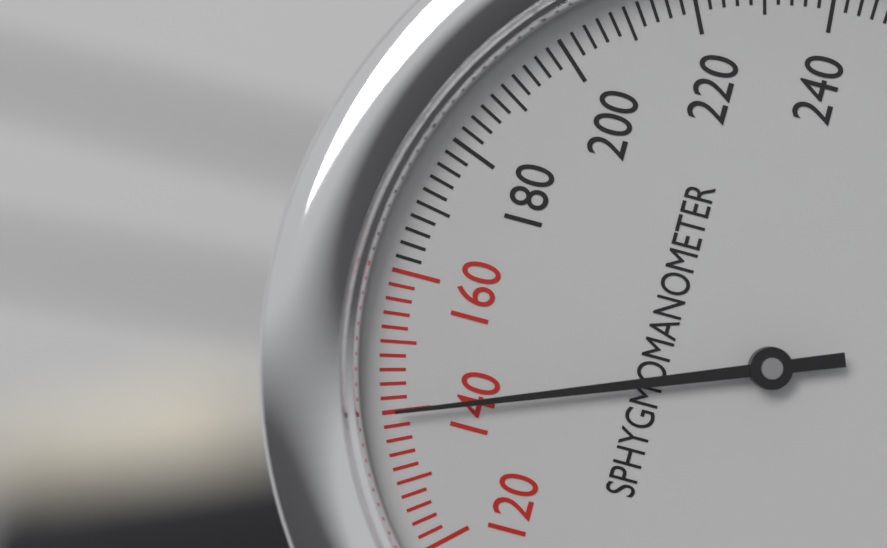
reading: 140 mmHg
